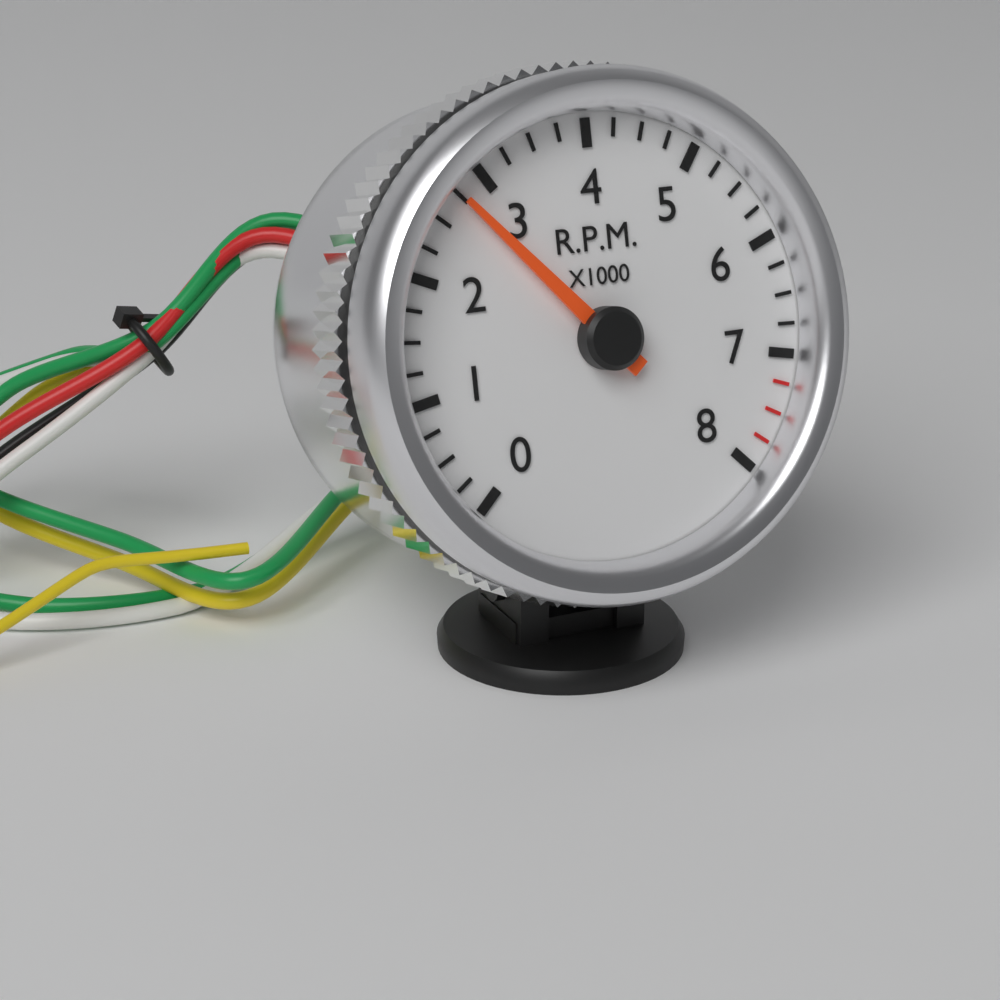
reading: 2750 RPM
